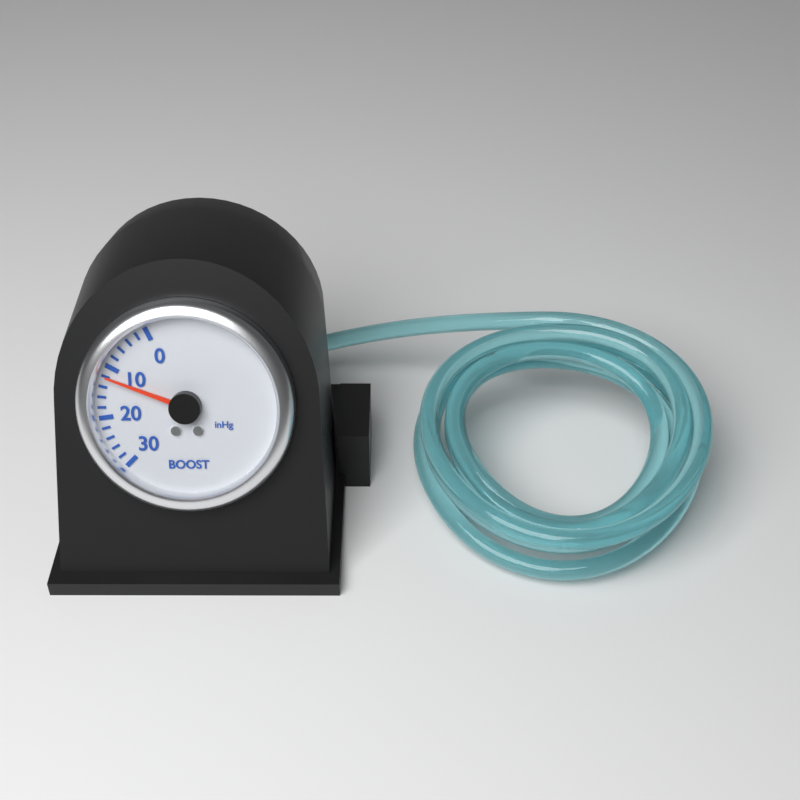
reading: 12 inHg
